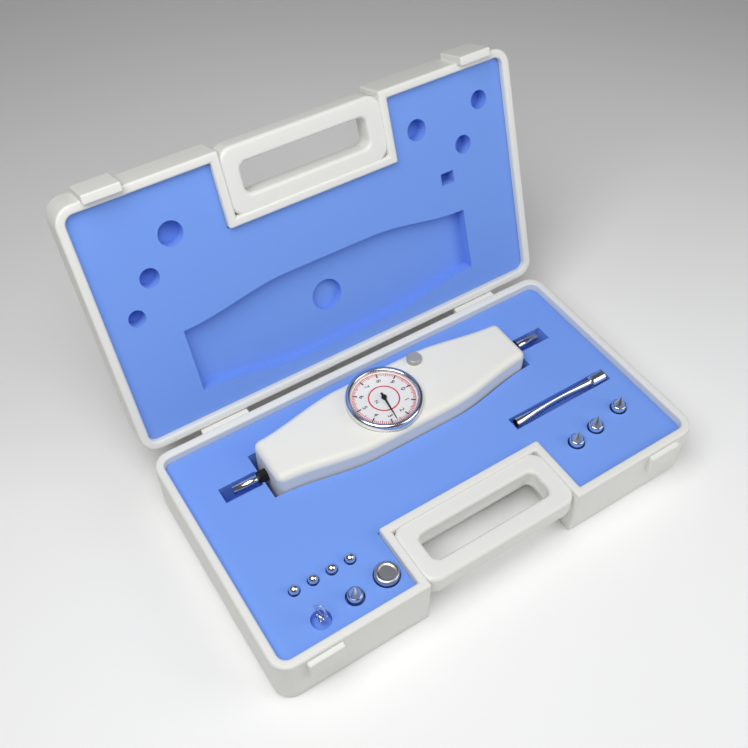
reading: 2.7 N
